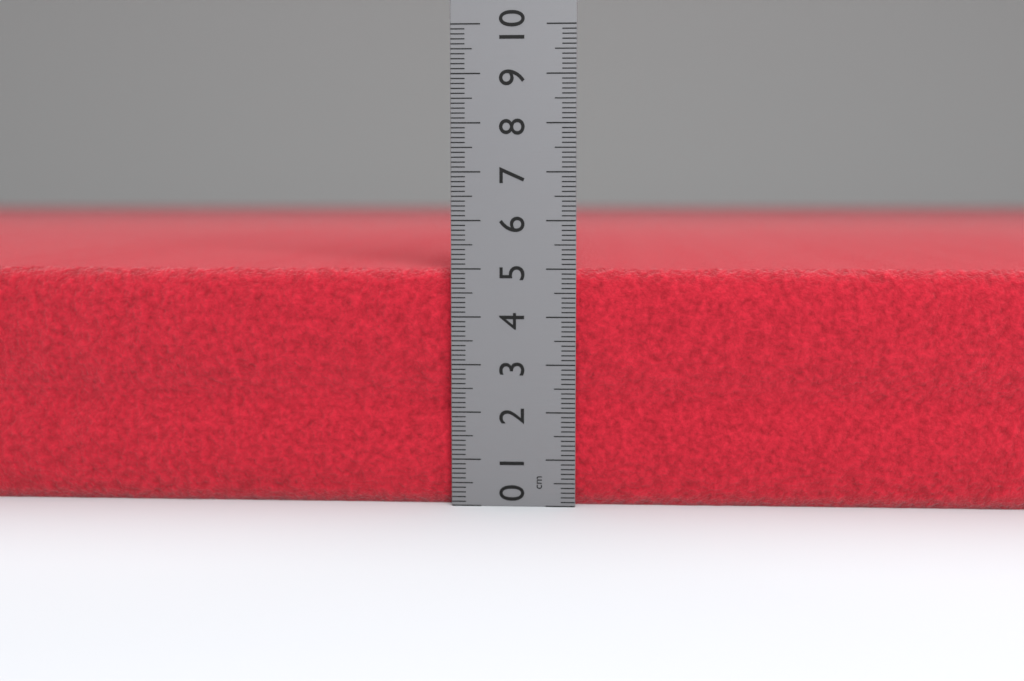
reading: 5.0 cm
